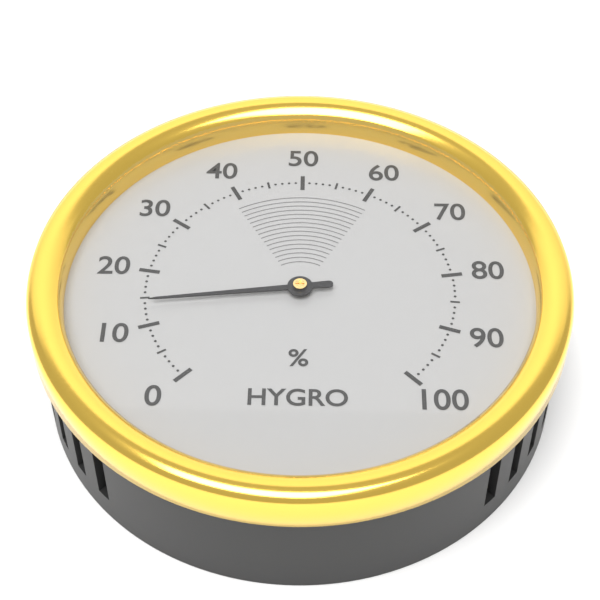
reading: 14 %
